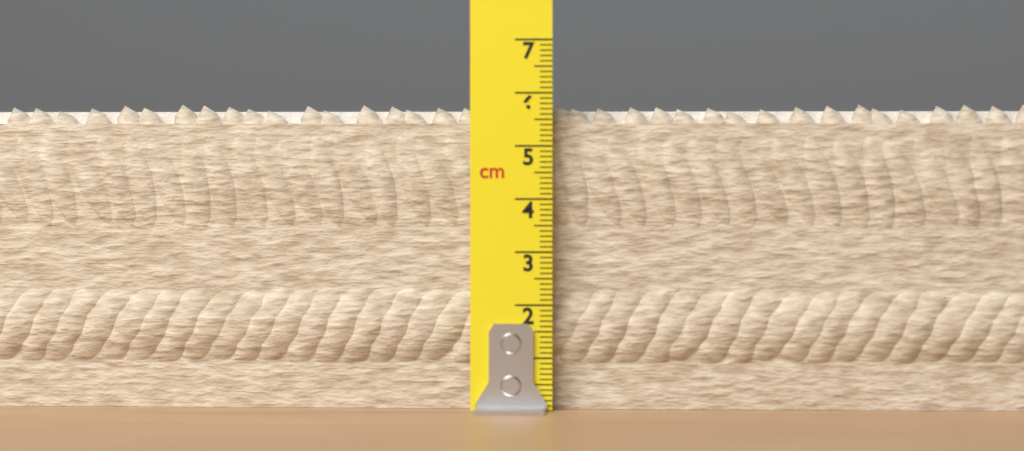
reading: 5.8 cm
